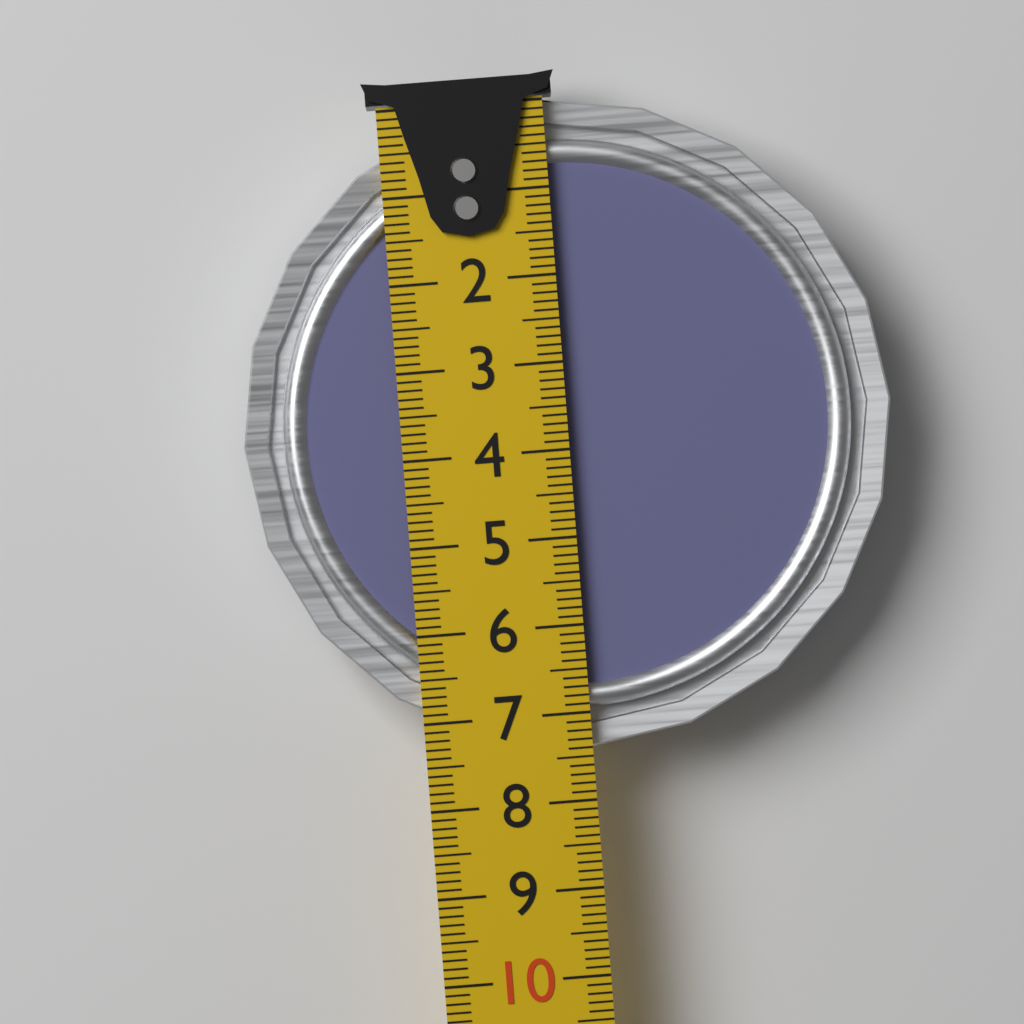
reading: 7.4 cm
